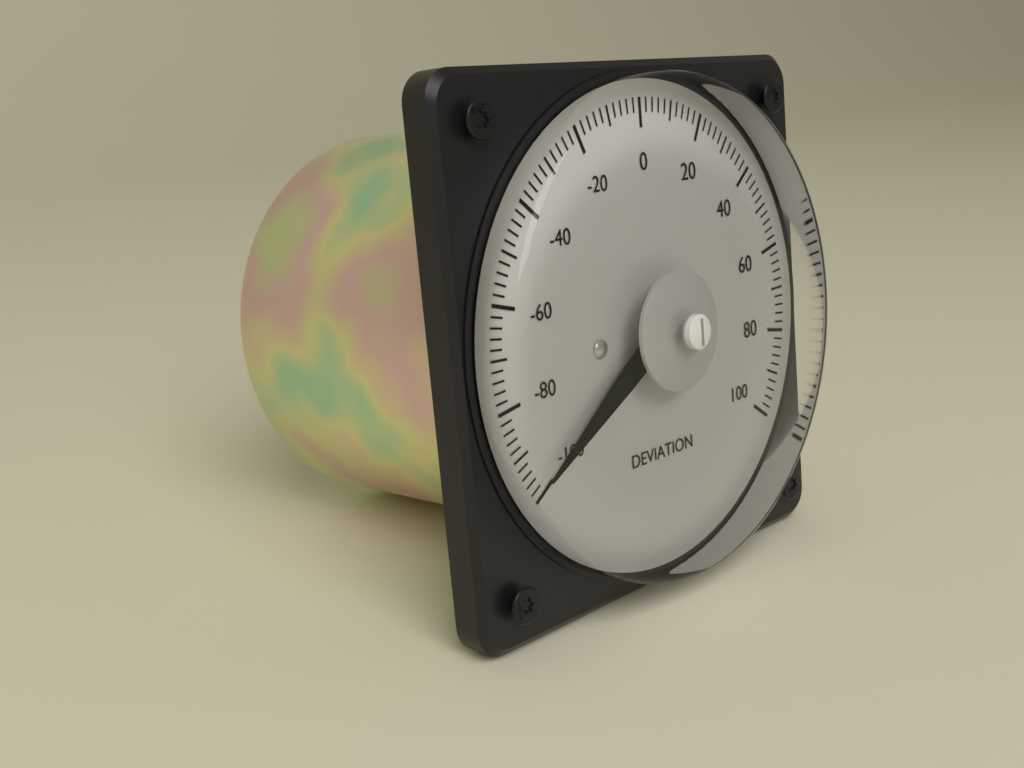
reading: -98 (no unit)
